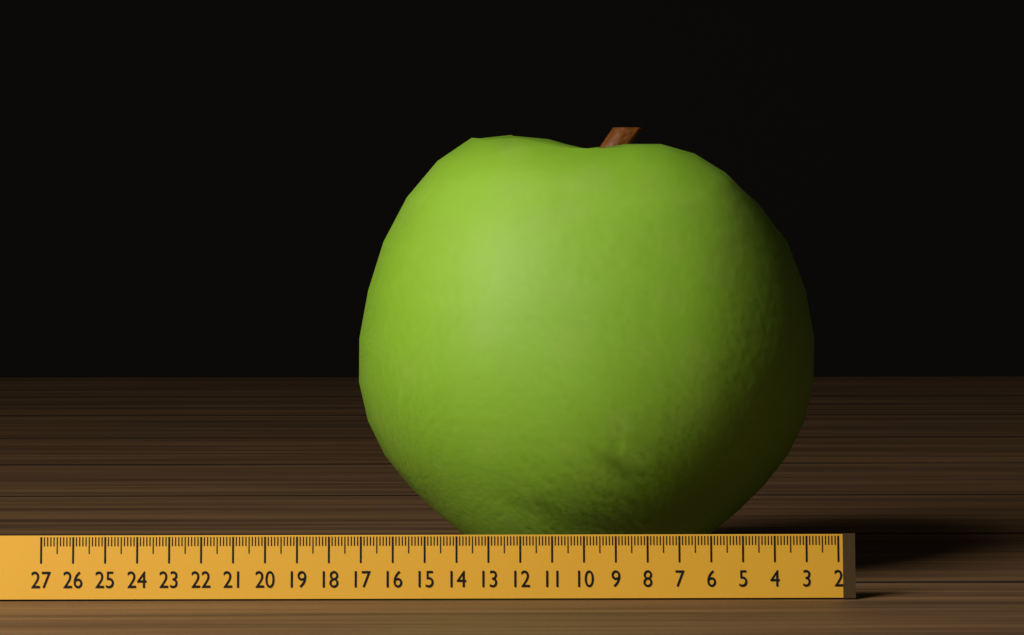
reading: 17.2 (no unit)
